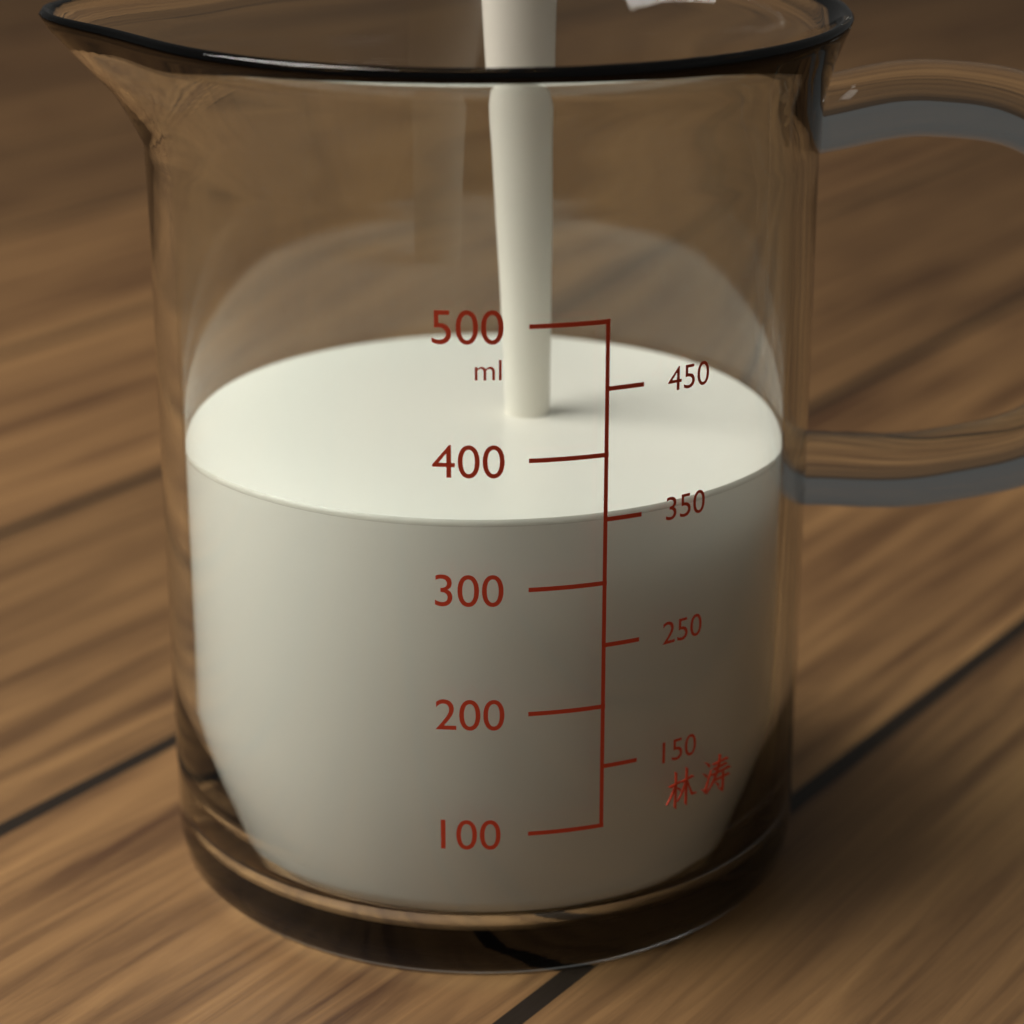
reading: 350 ml
